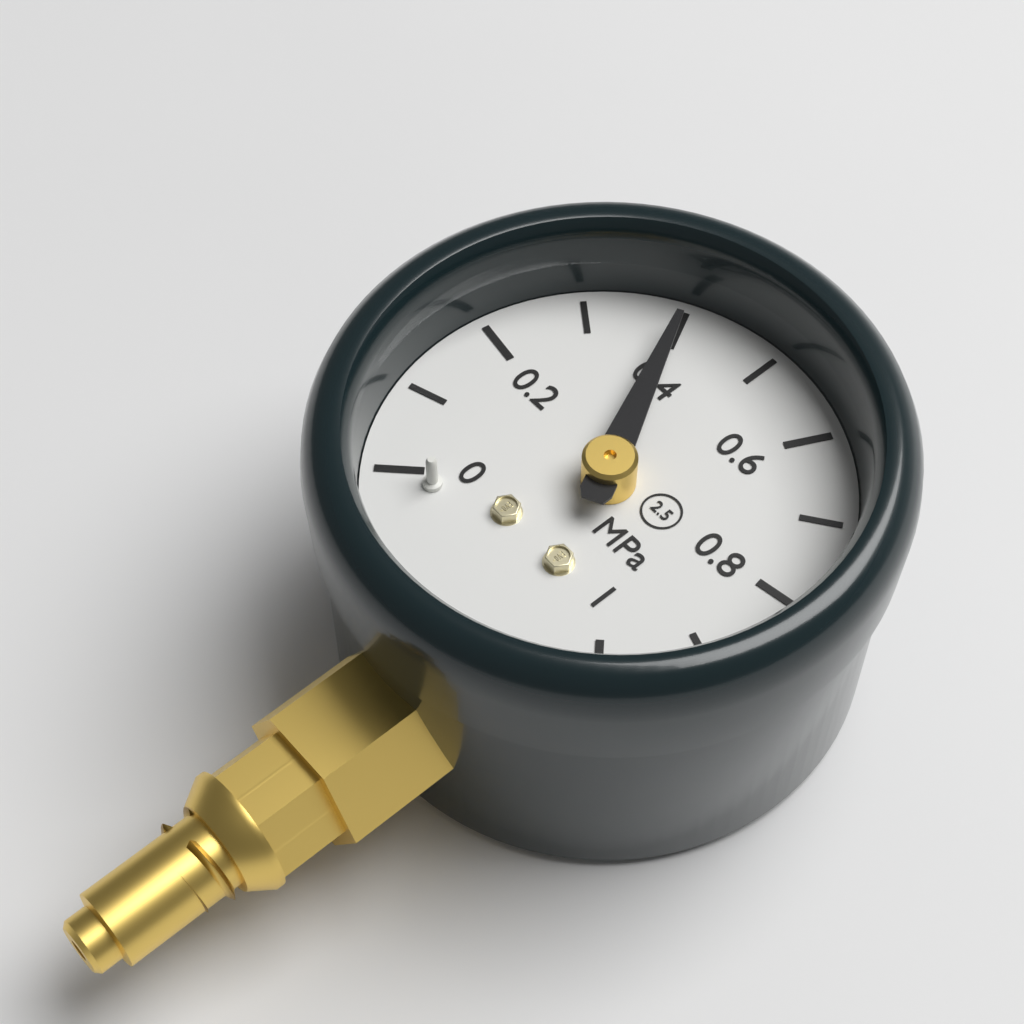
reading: 0.4 MPa
